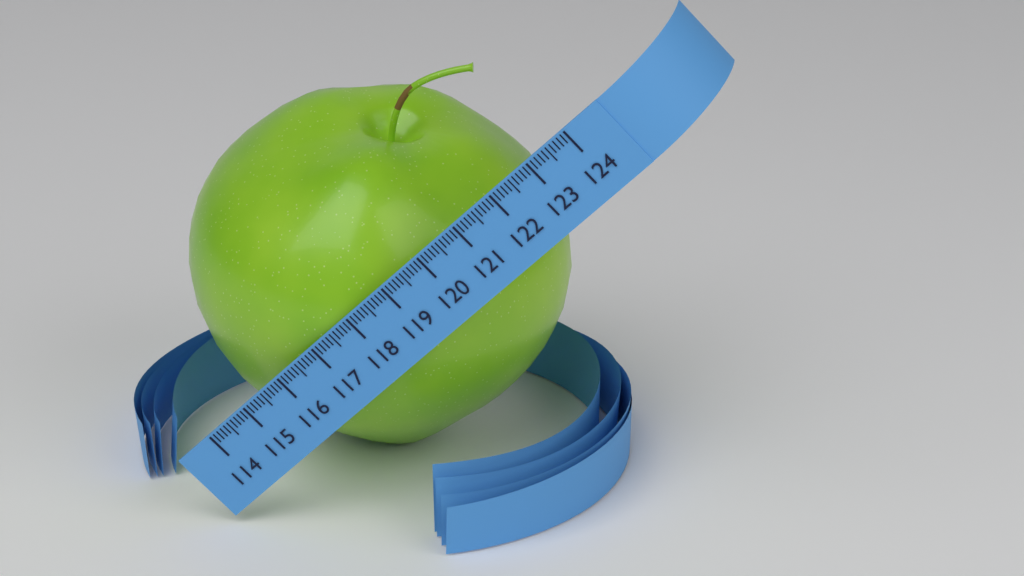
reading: 122.8 (no unit)
